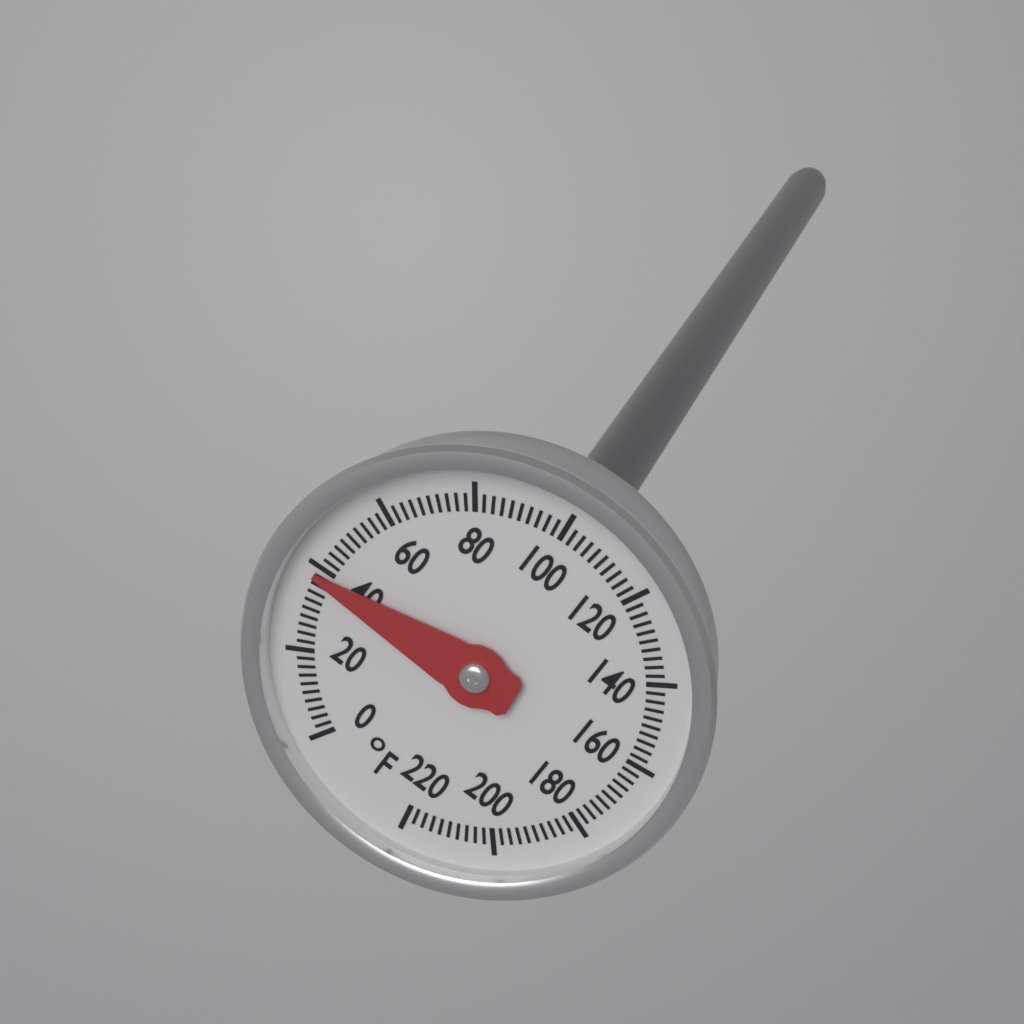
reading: 38 °F
